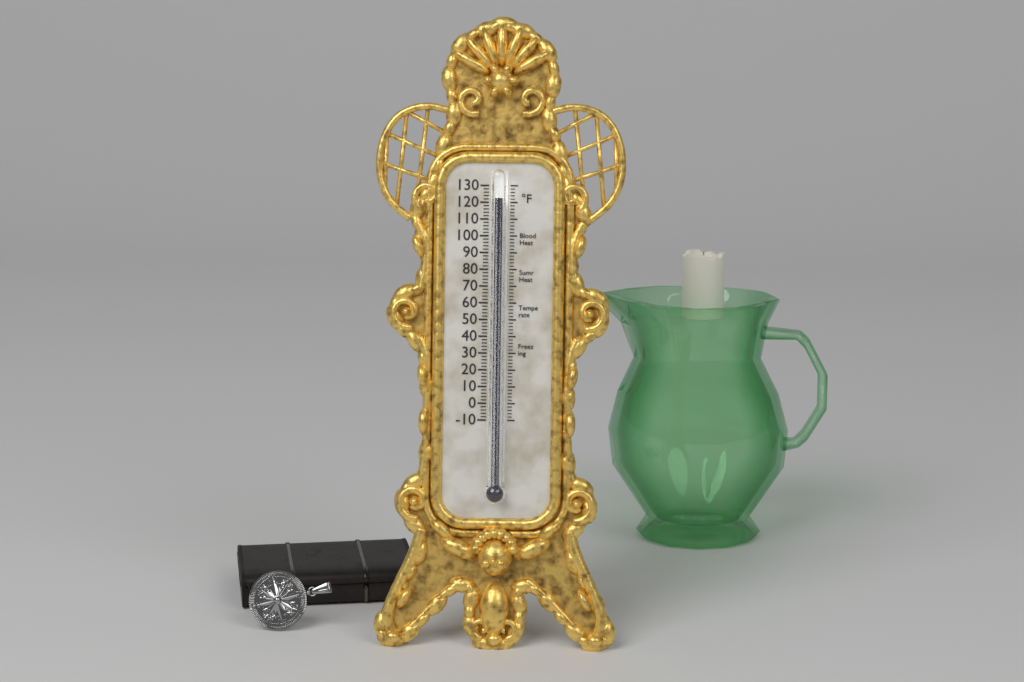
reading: 122 °F
